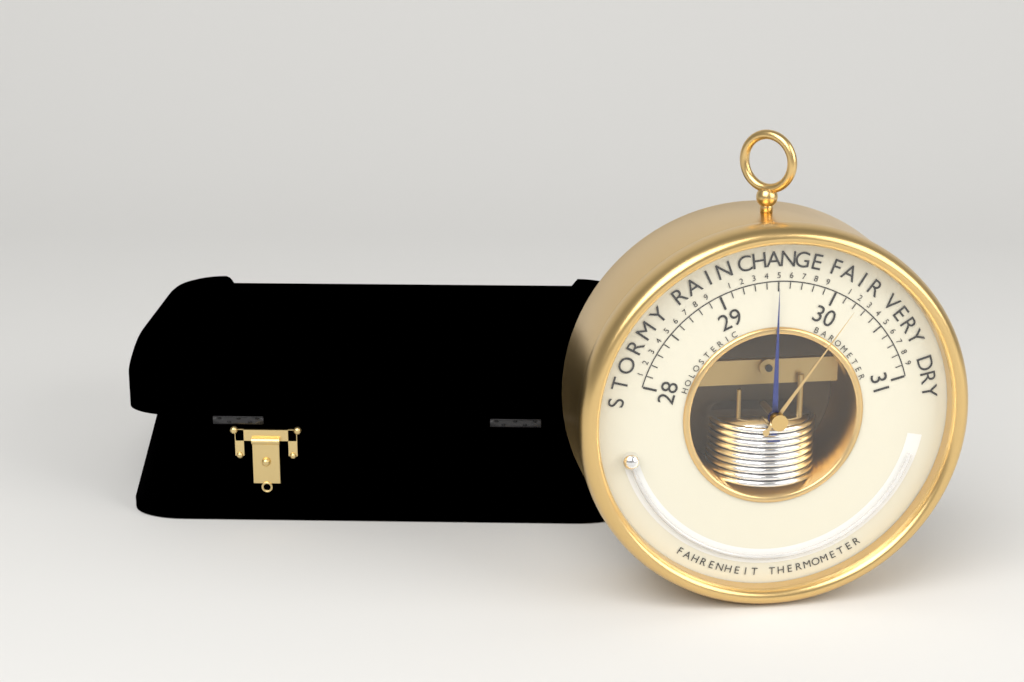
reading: 29.5 inHg
